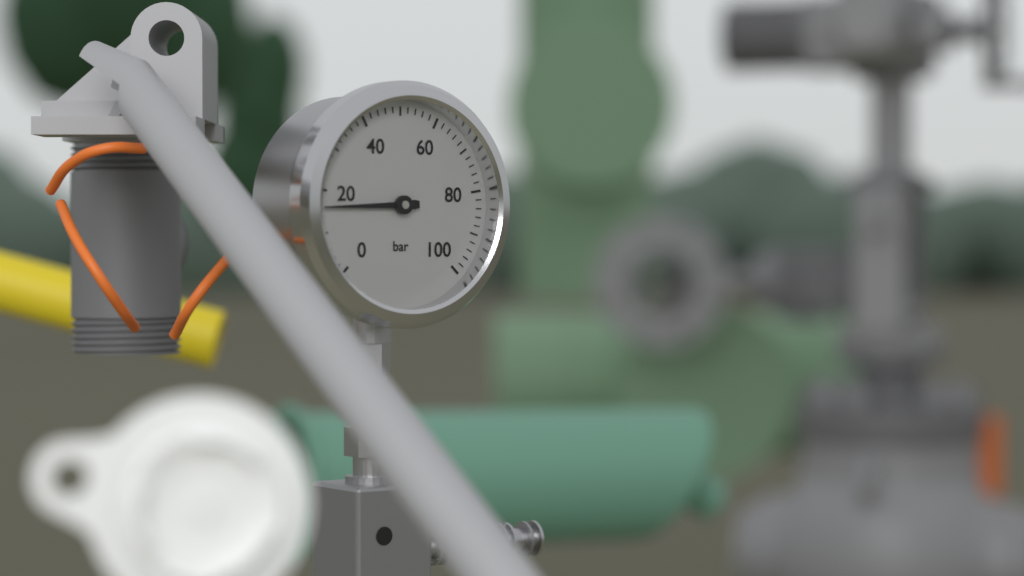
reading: 16 bar
